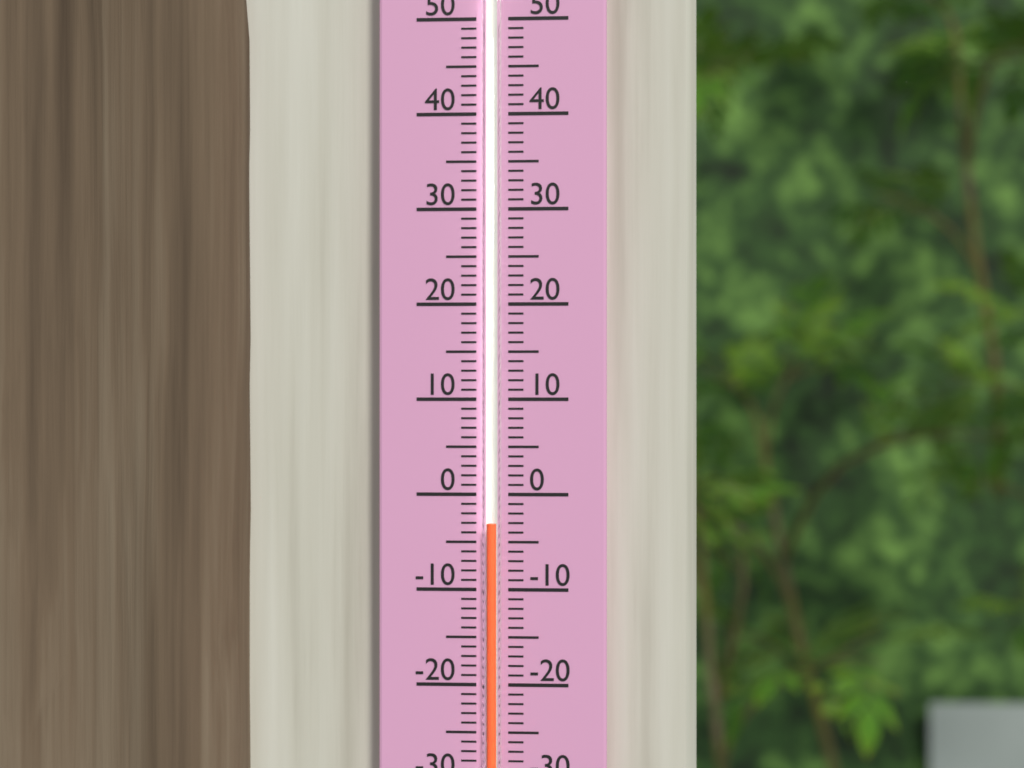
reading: -3 (no unit)
